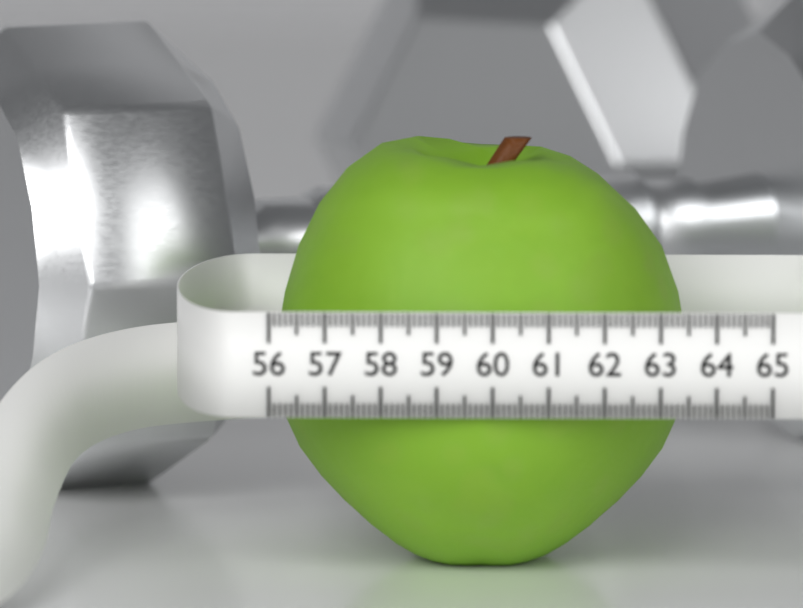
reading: 63.5 (no unit)
